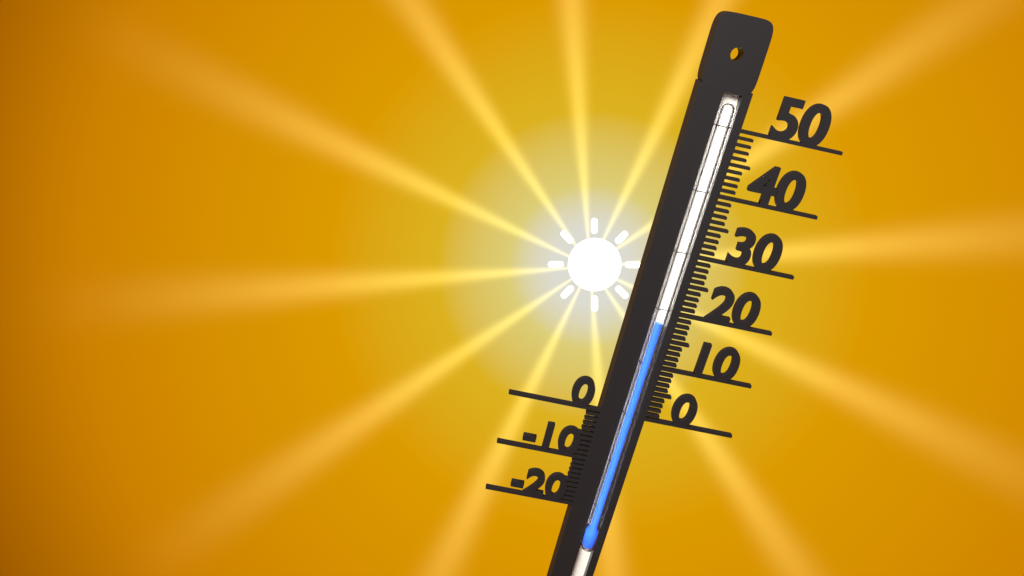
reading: 18 (no unit)
